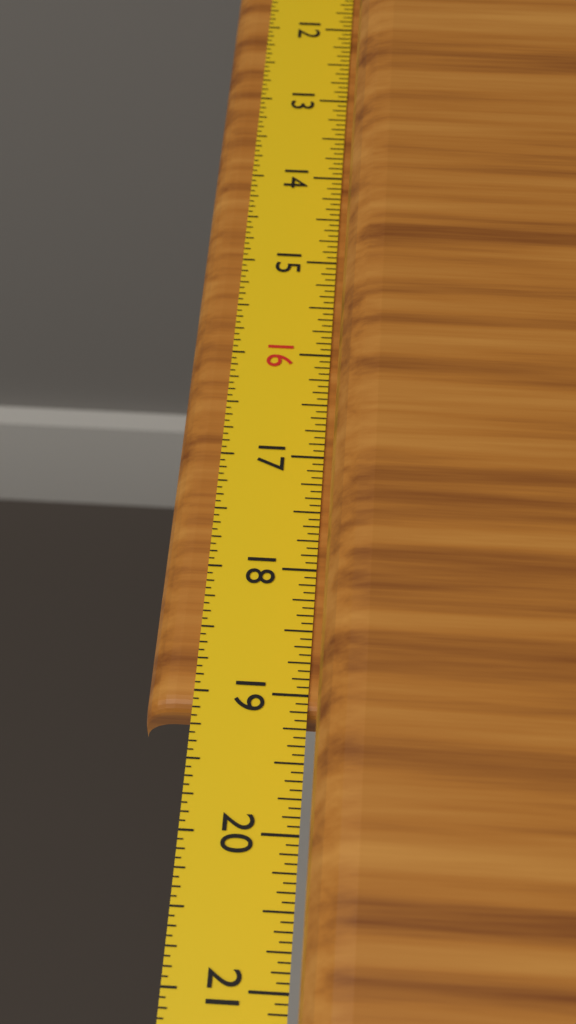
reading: 19.1250 in
